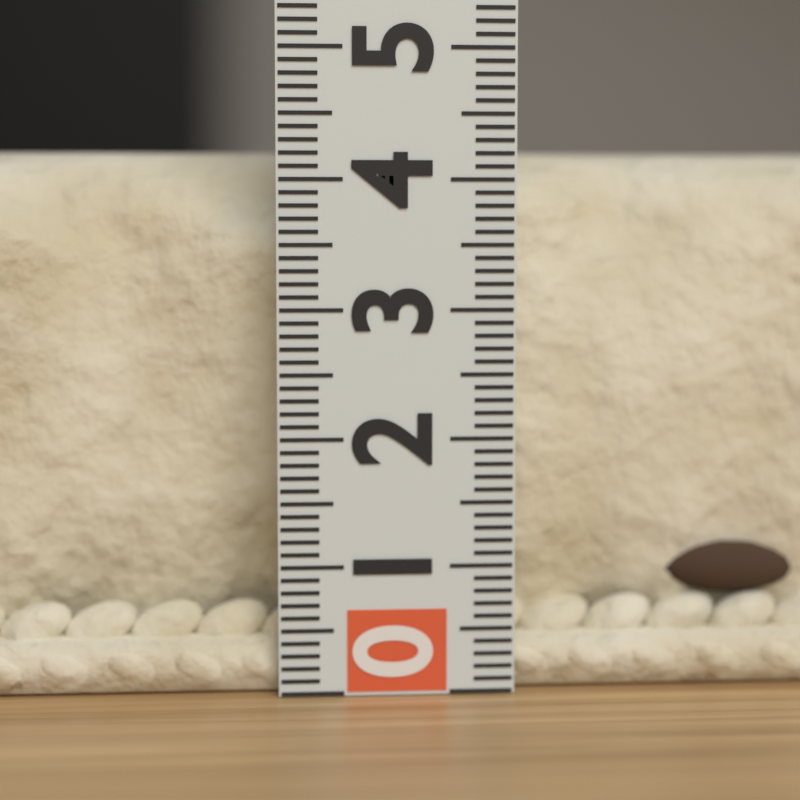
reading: 4.3 (no unit)
